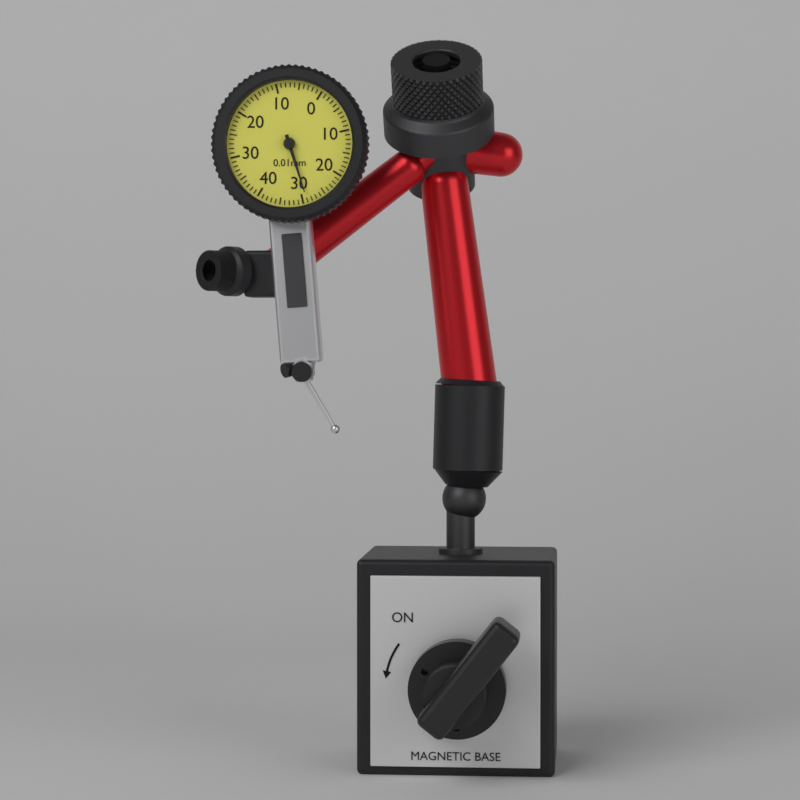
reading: 0.29 mm
